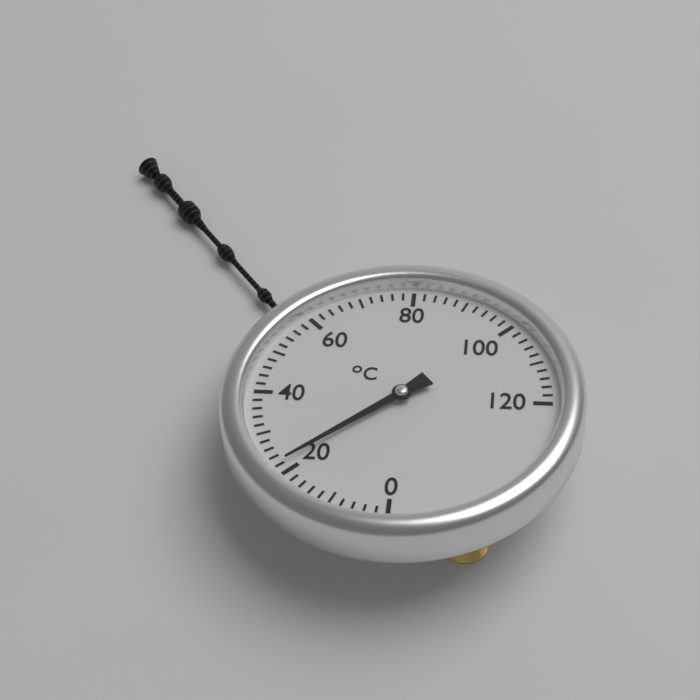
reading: 22 °C
